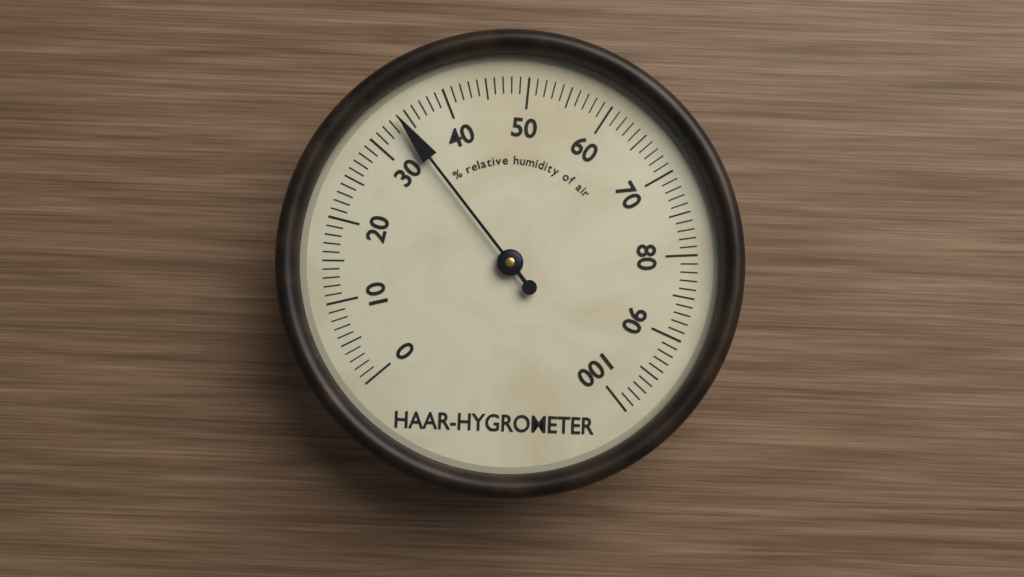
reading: 34 %
